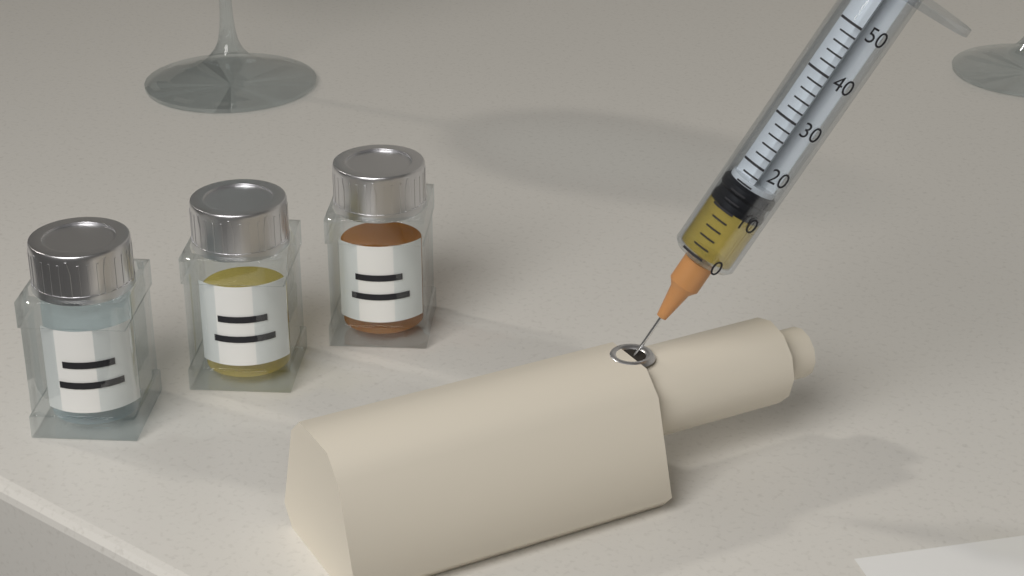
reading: 10 (no unit)
